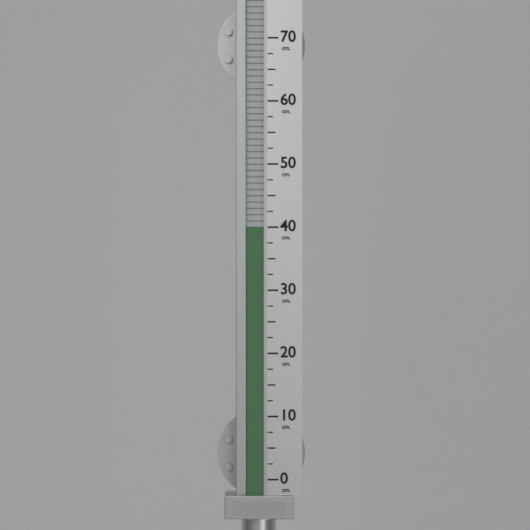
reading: 40.0 cm
